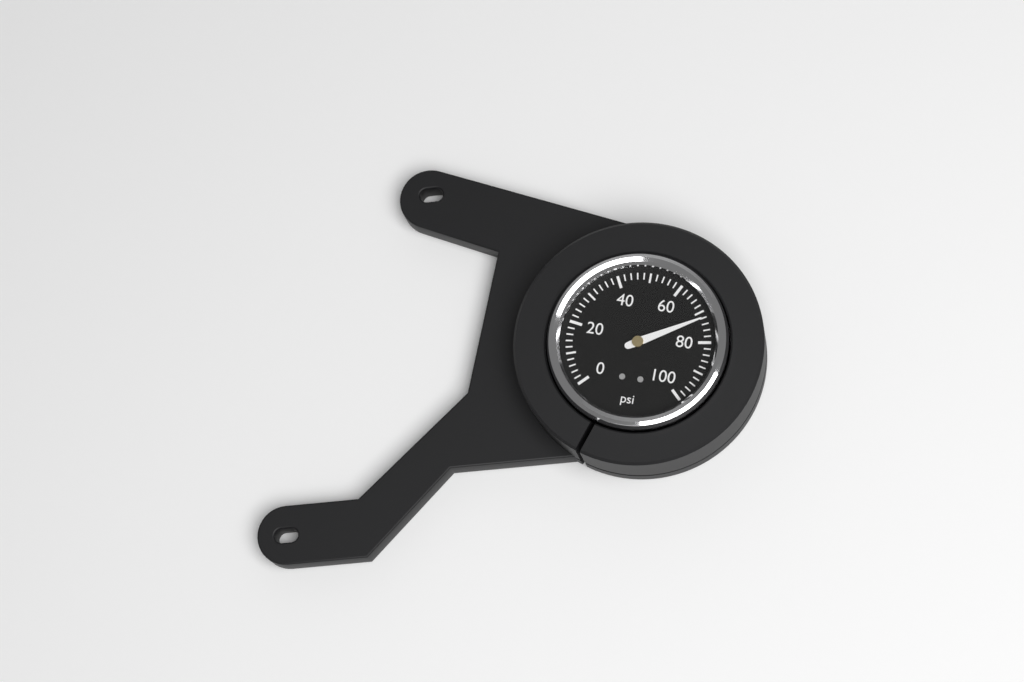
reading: 72 psi
